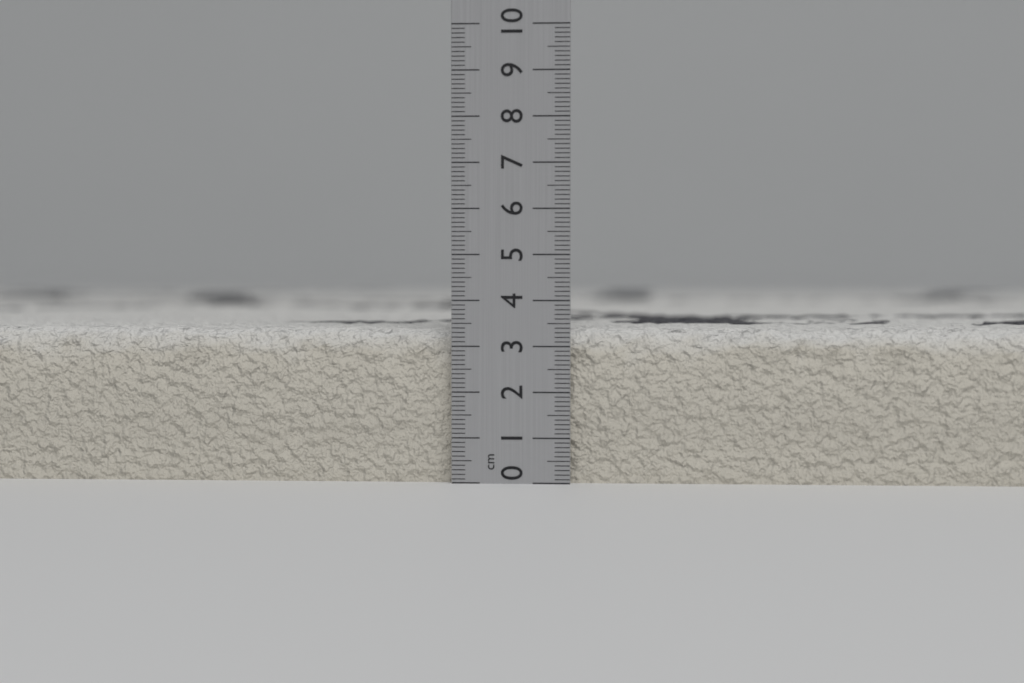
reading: 3.4 cm
